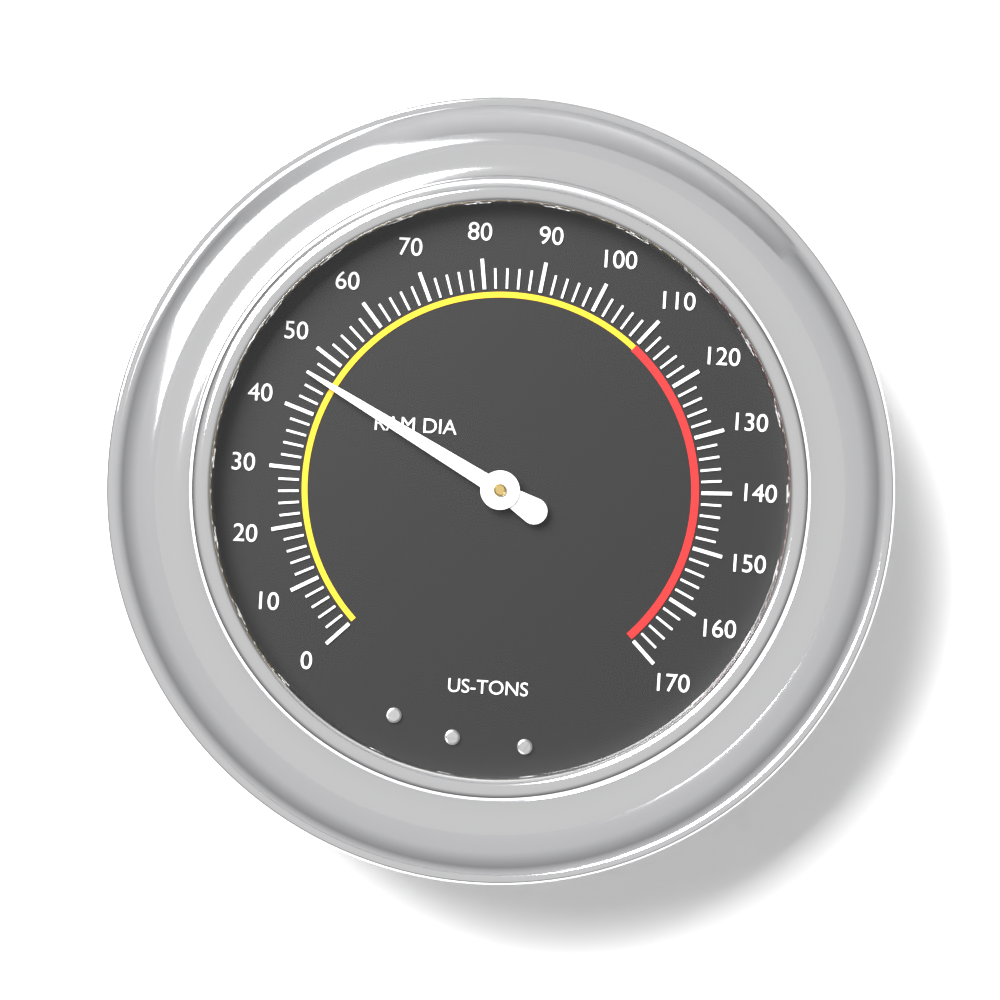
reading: 46 US-TONS
